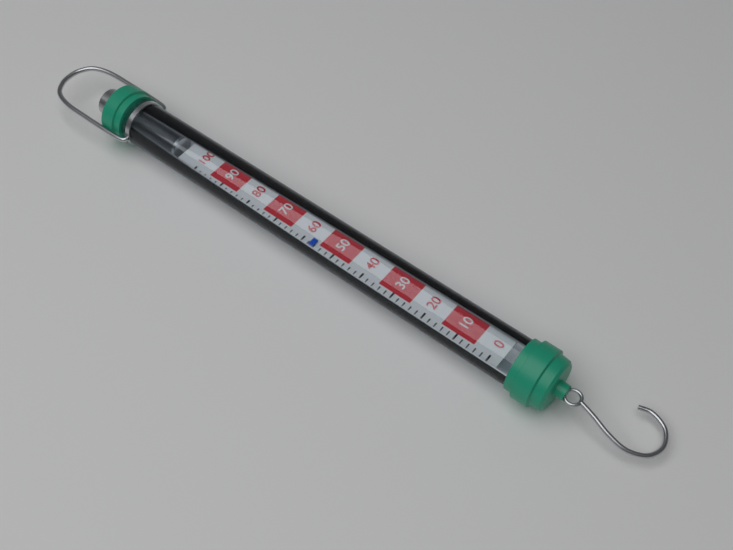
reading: 56 (no unit)
